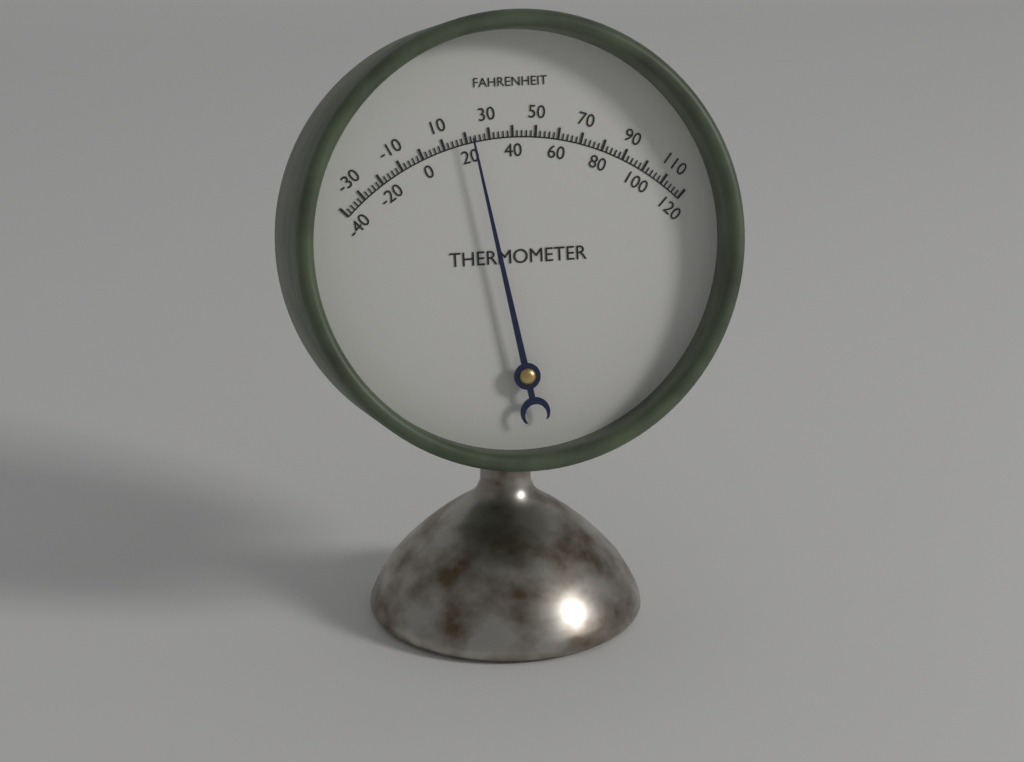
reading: 22 °F
